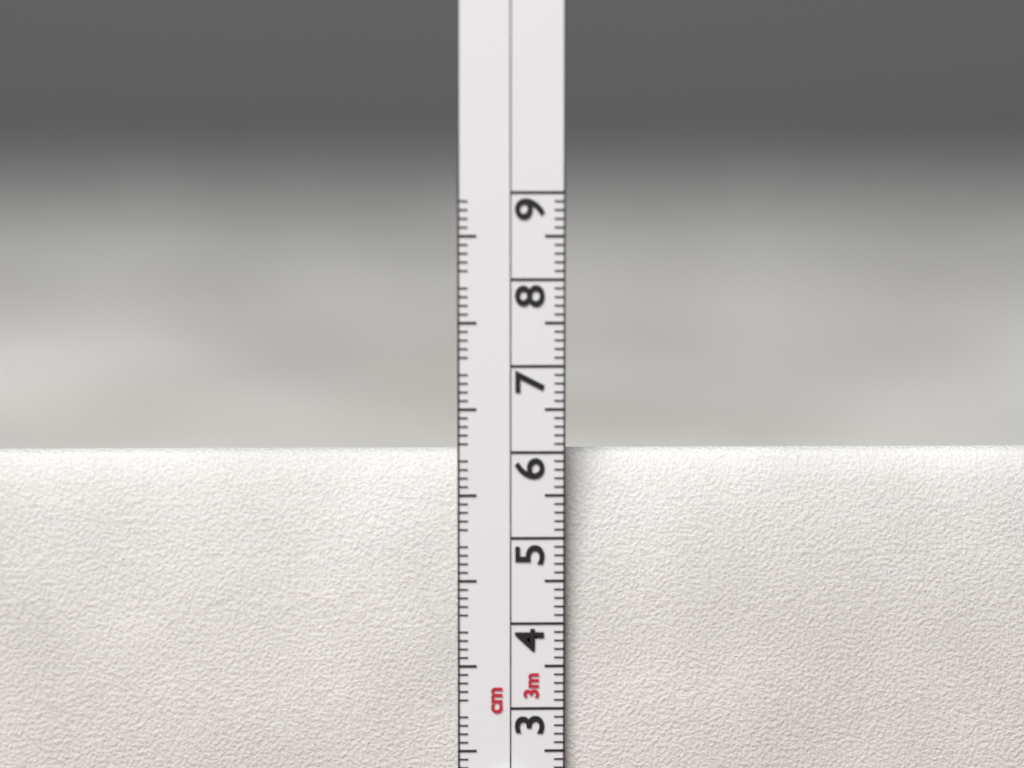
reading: 6.0 cm
